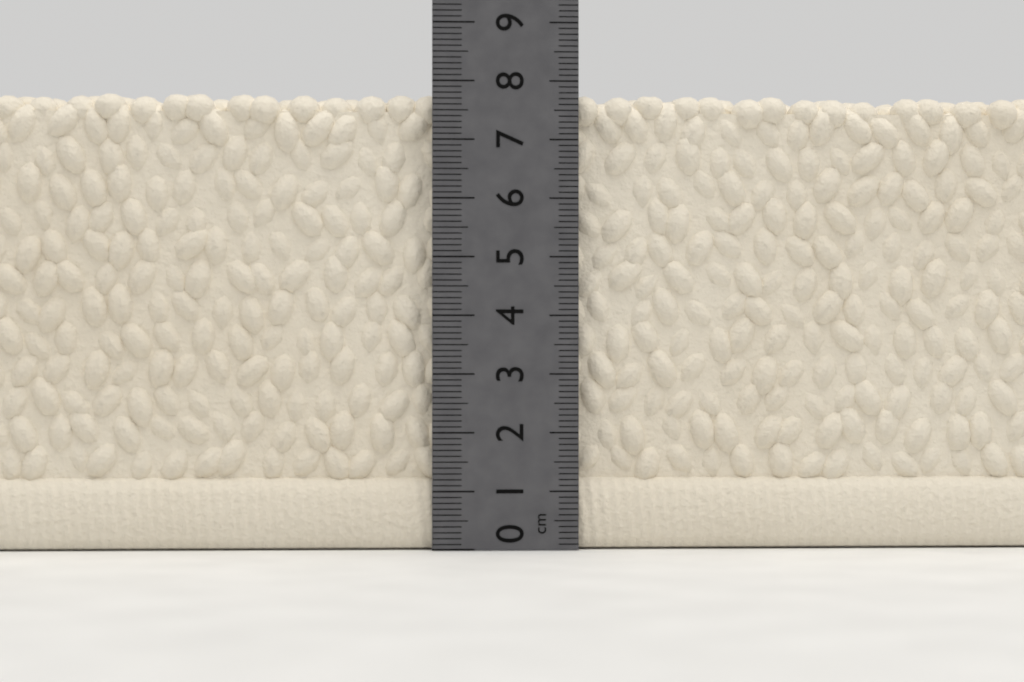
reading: 7.8 cm
